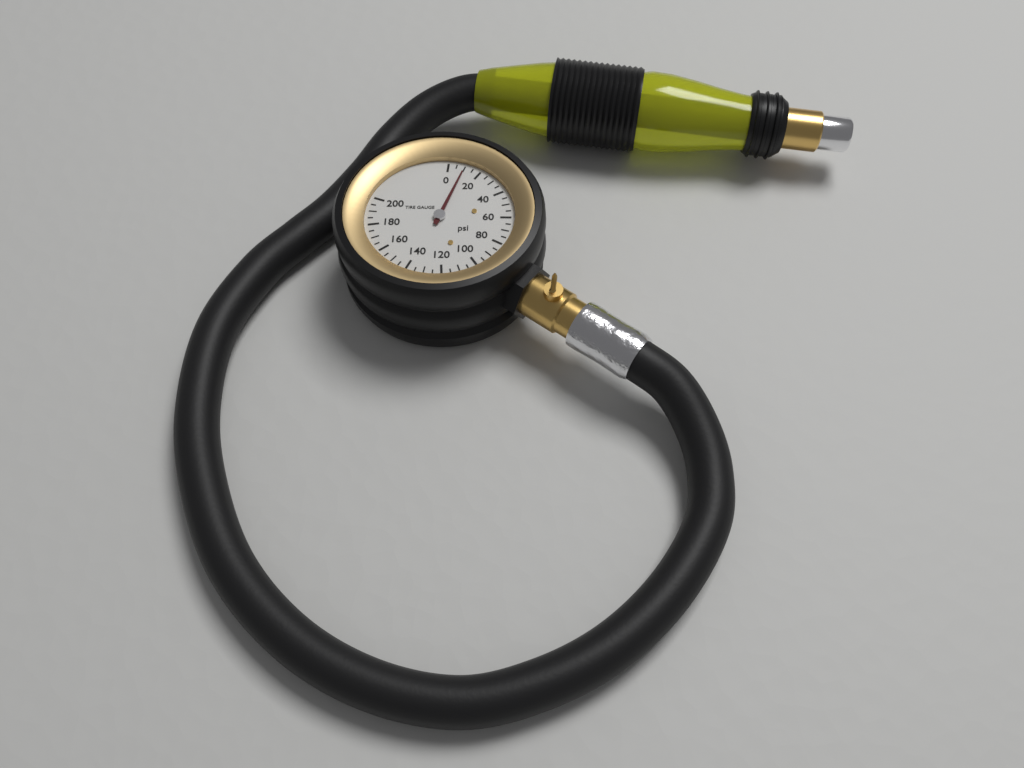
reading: 10 psi
